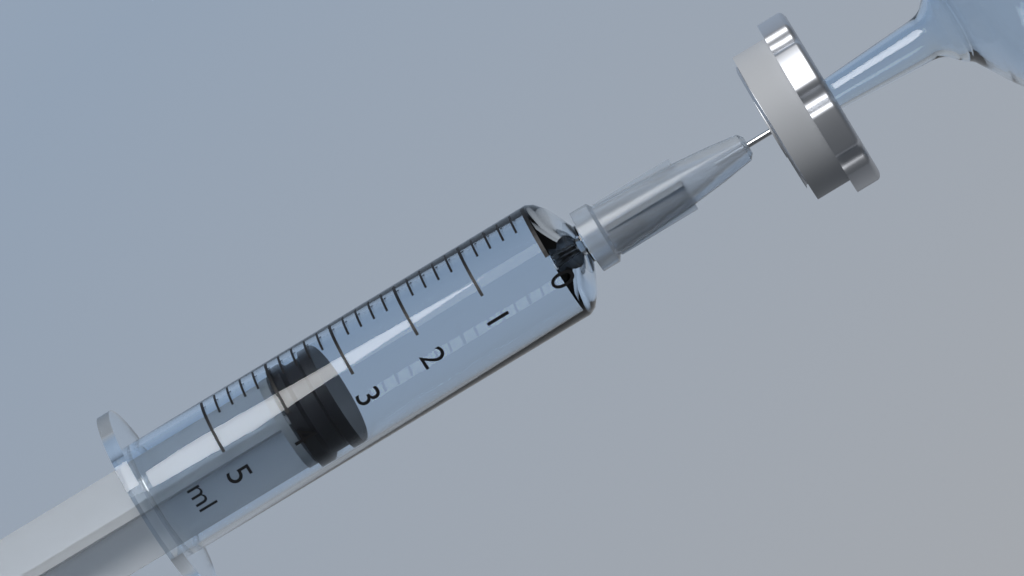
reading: 3.4 ml
